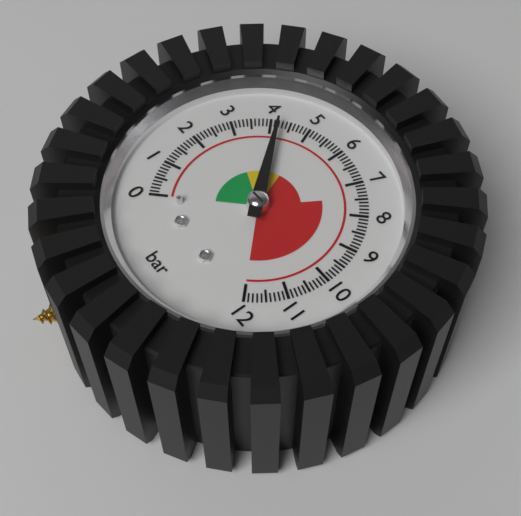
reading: 4.2 bar
